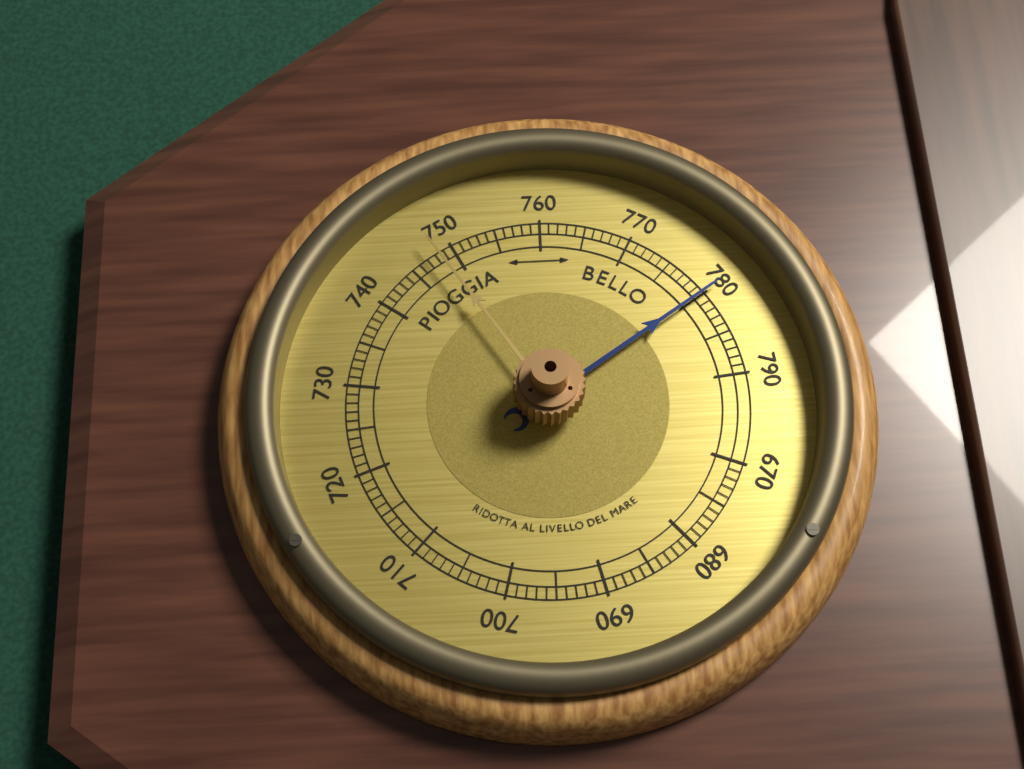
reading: 780 (no unit)
